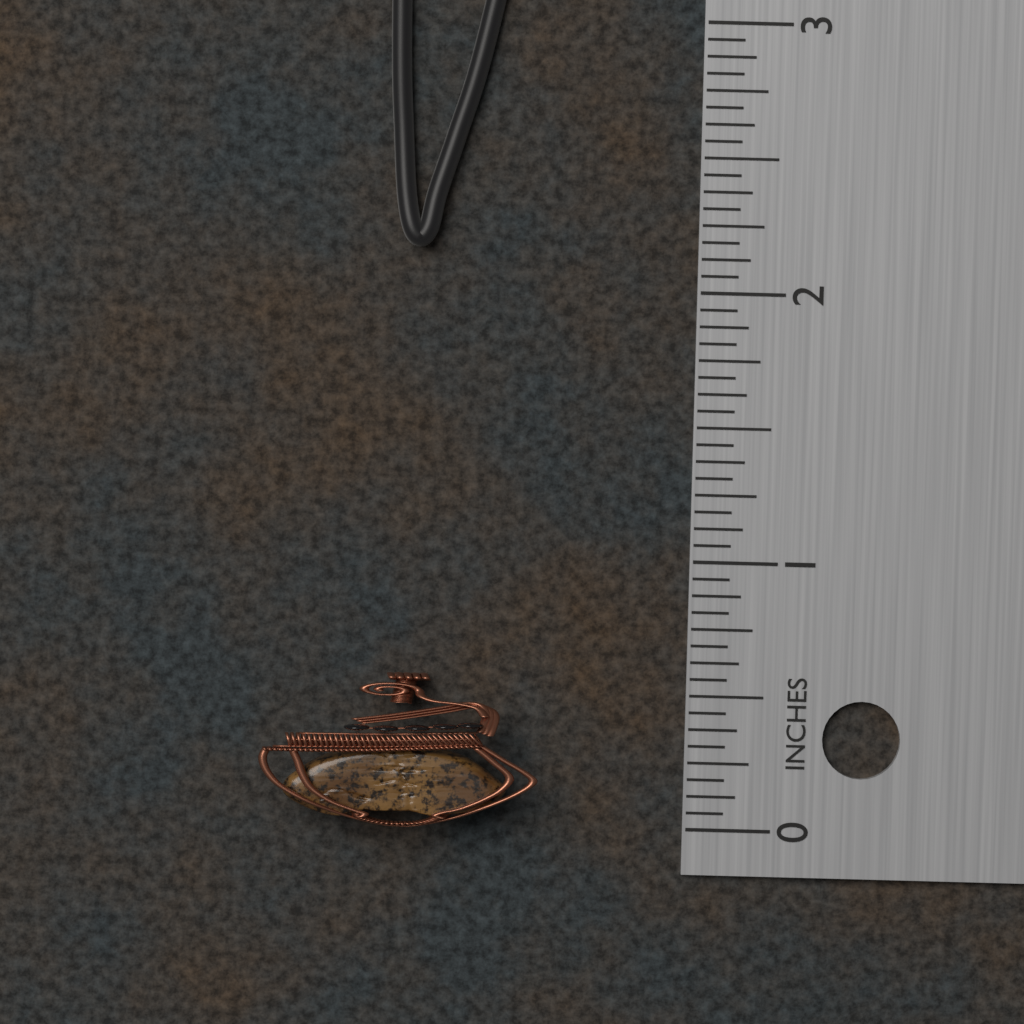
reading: 0.5625 in
